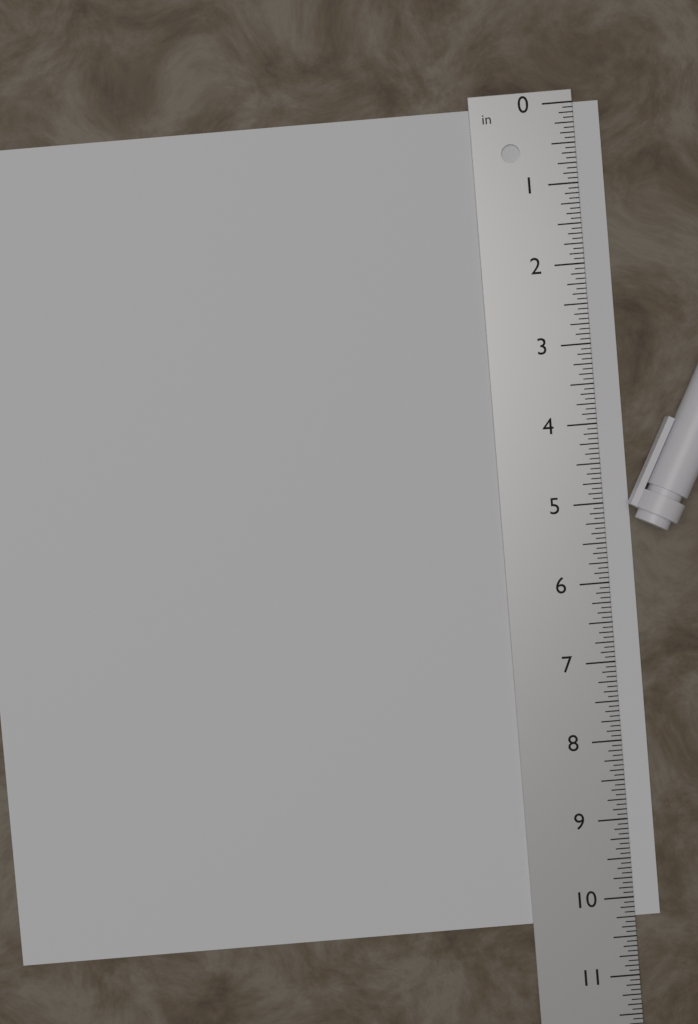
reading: 10.2500 in
